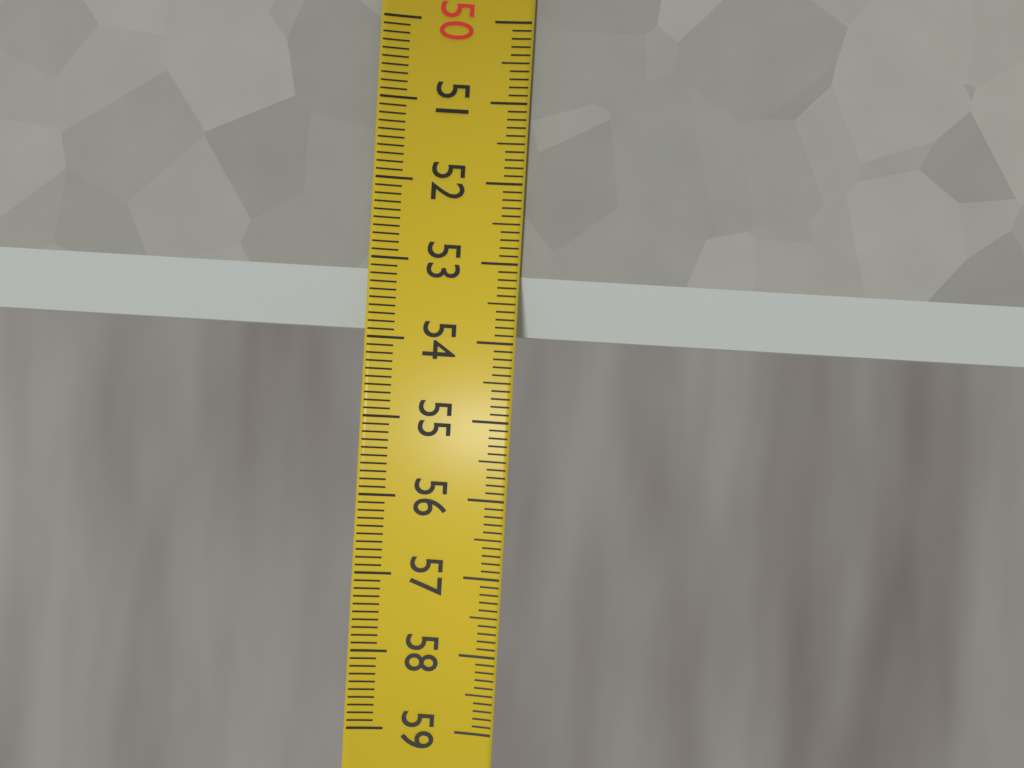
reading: 53.9 (no unit)
